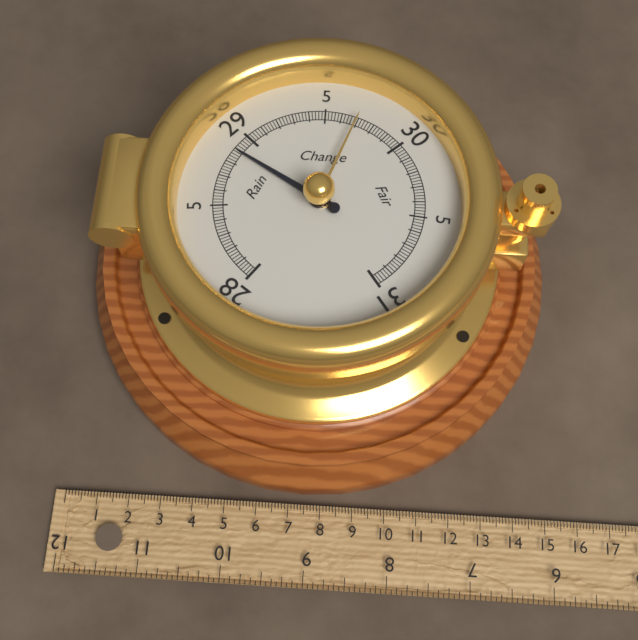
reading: 28.88 inHg
